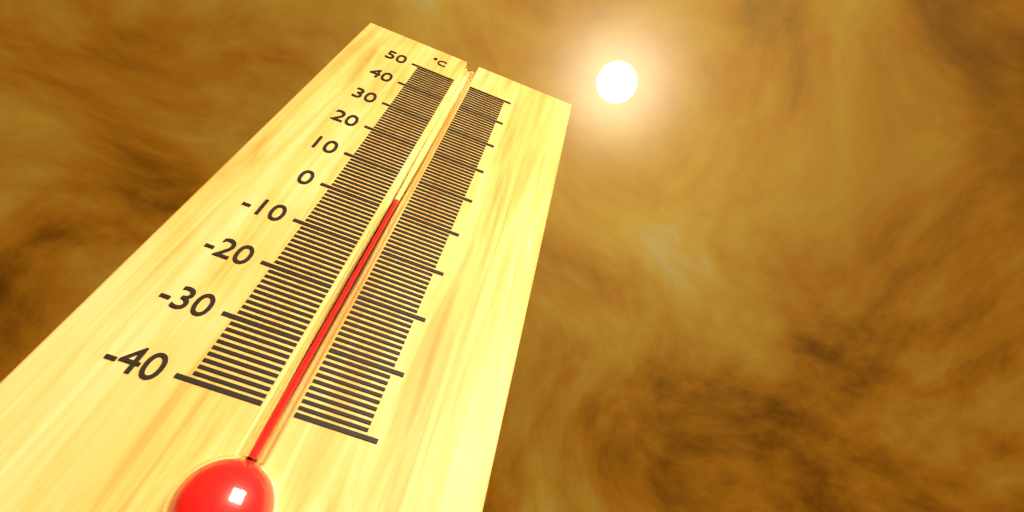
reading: 3 °C
